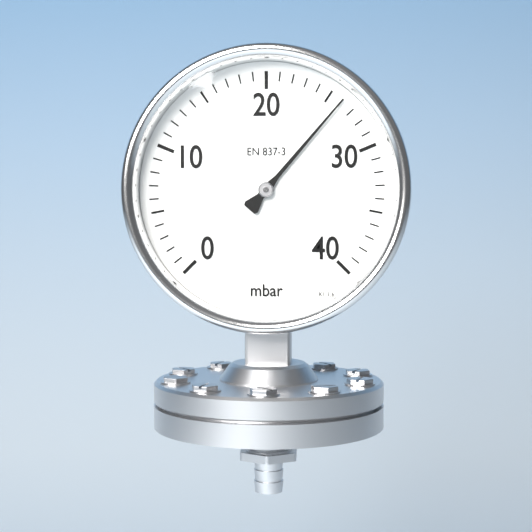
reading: 26 mbar
